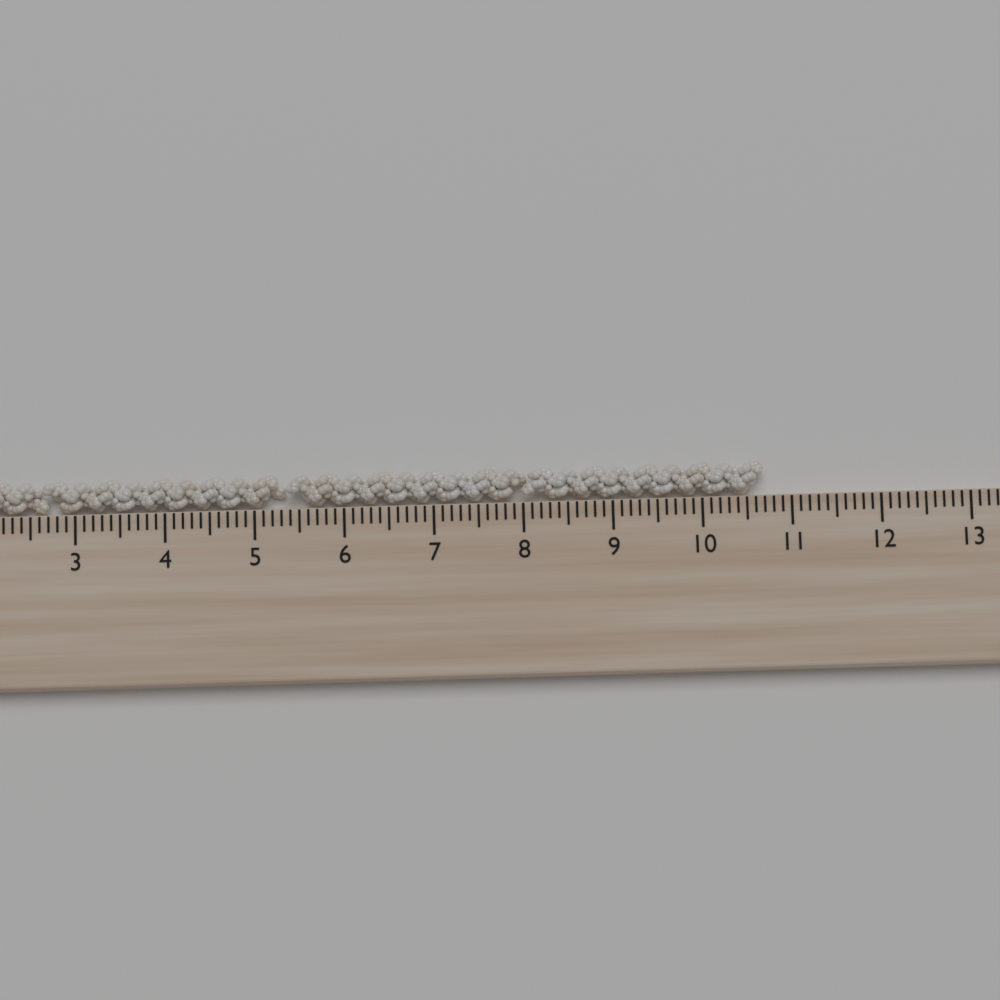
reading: 10.7 cm
